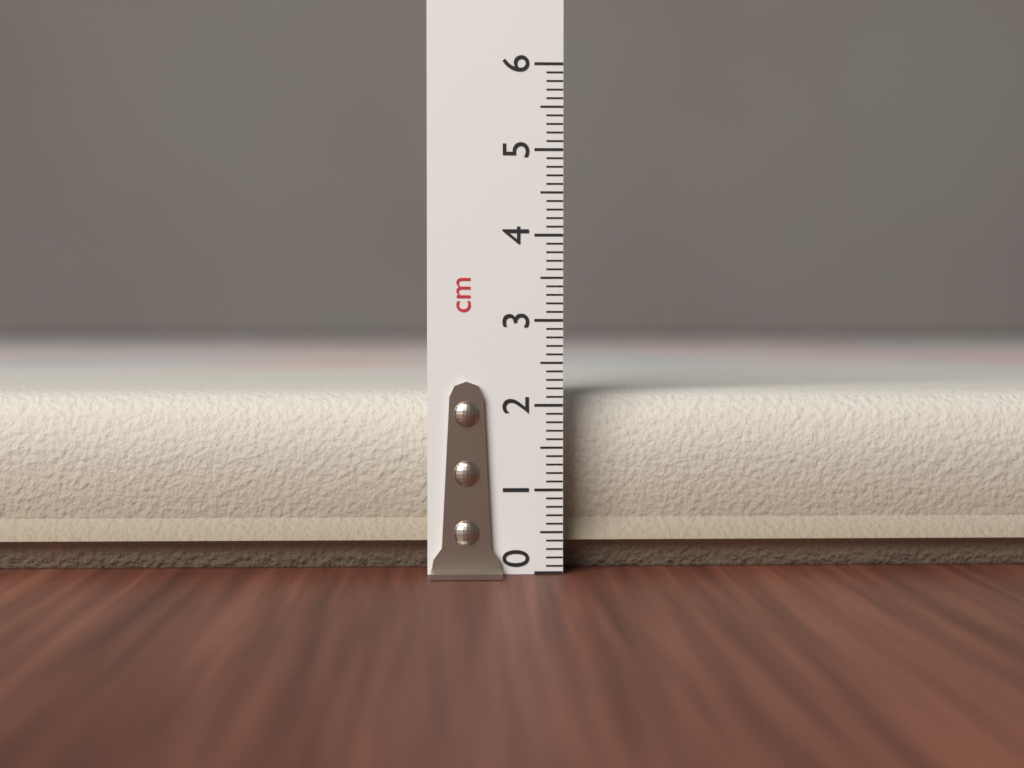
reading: 2.3 cm
